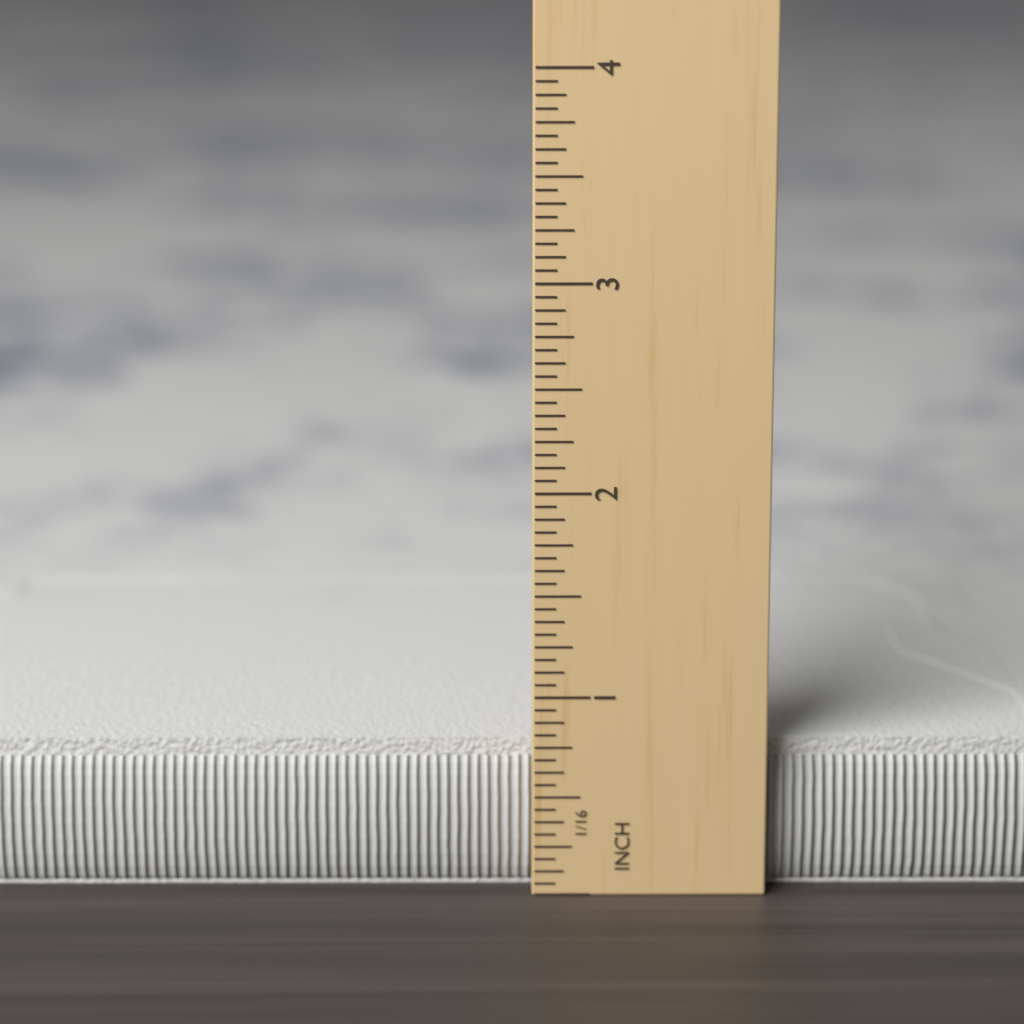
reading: 0.7500 in
